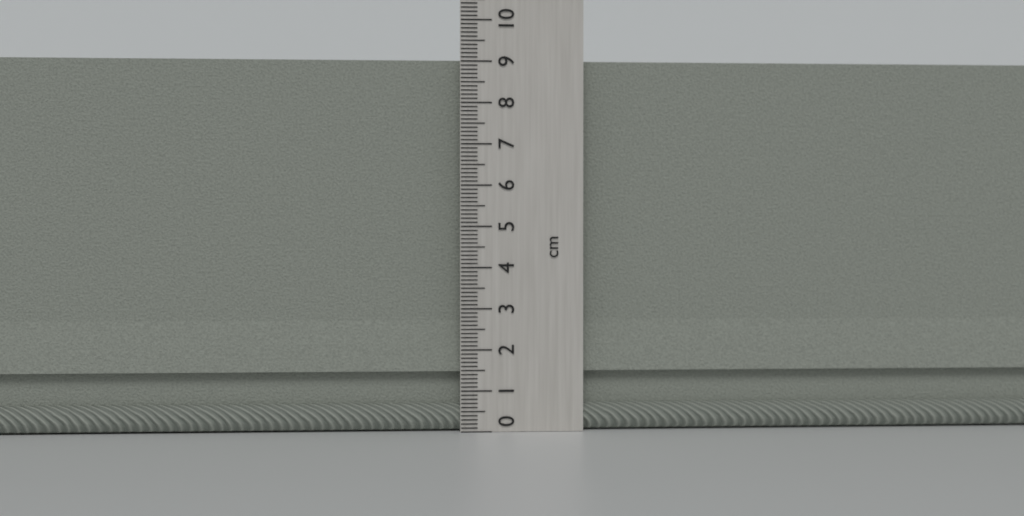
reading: 9.1 cm
